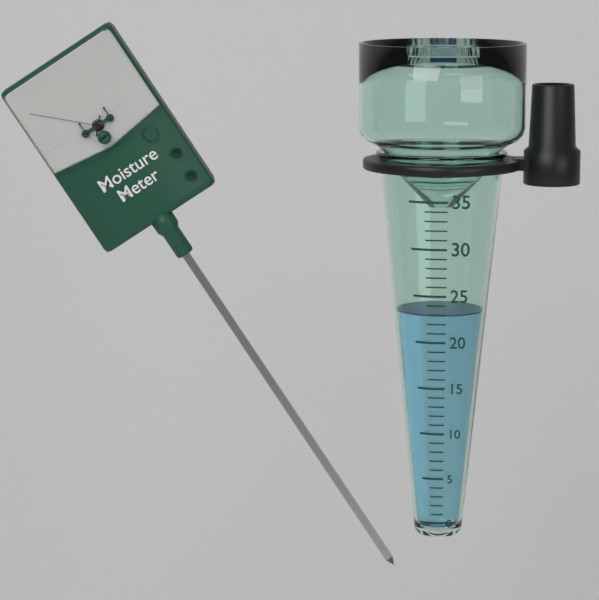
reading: 23 (no unit)
